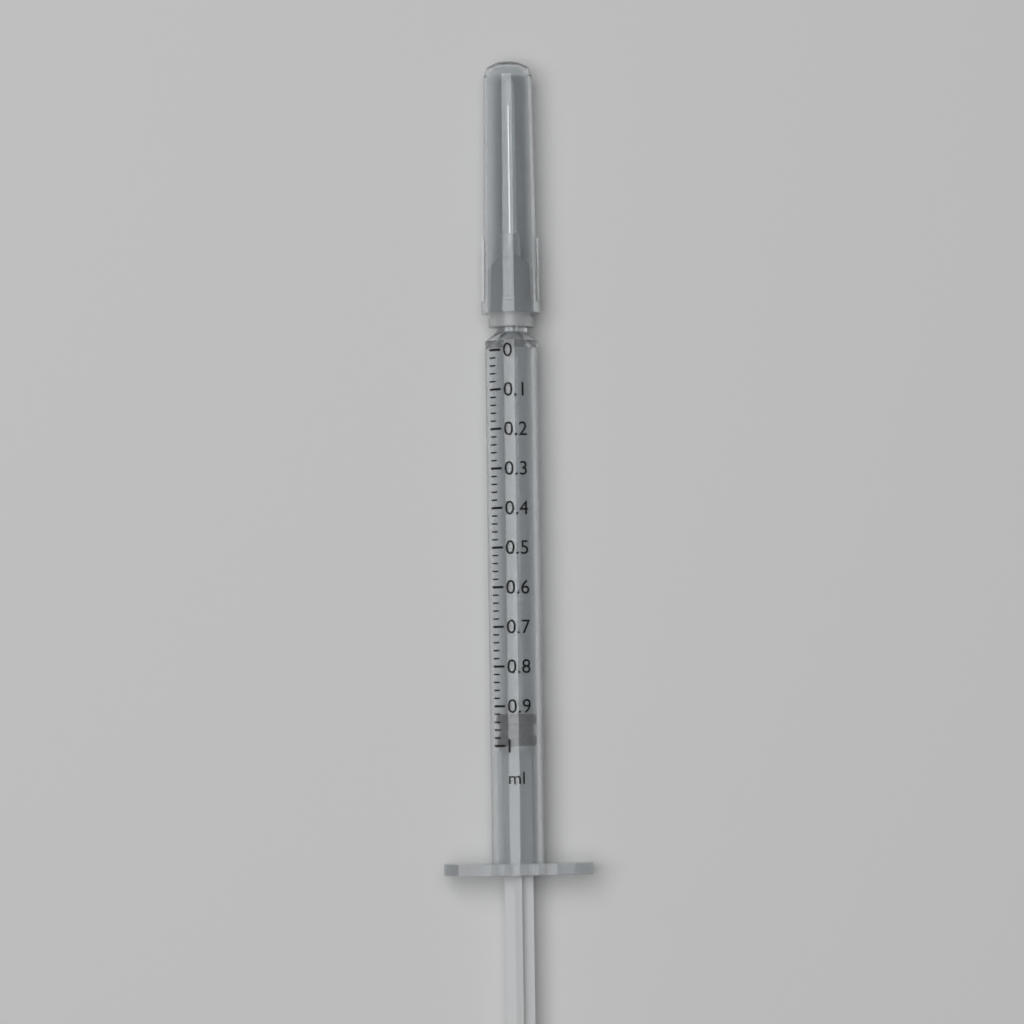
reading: 0.92 ml
